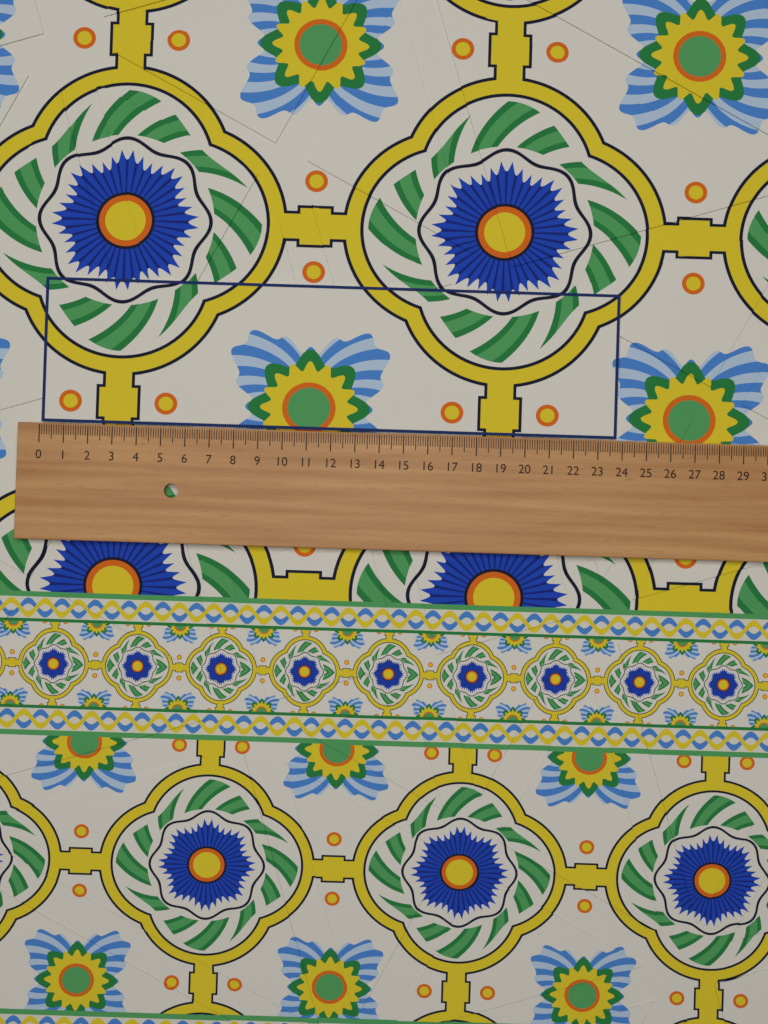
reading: 23.8 (no unit)
